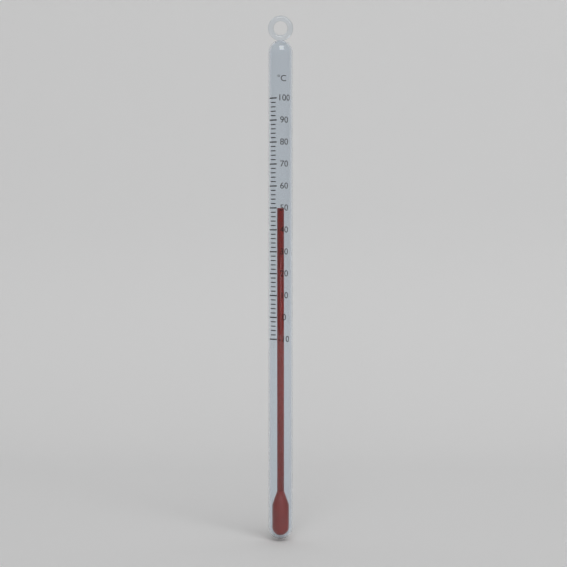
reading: 50 °C
